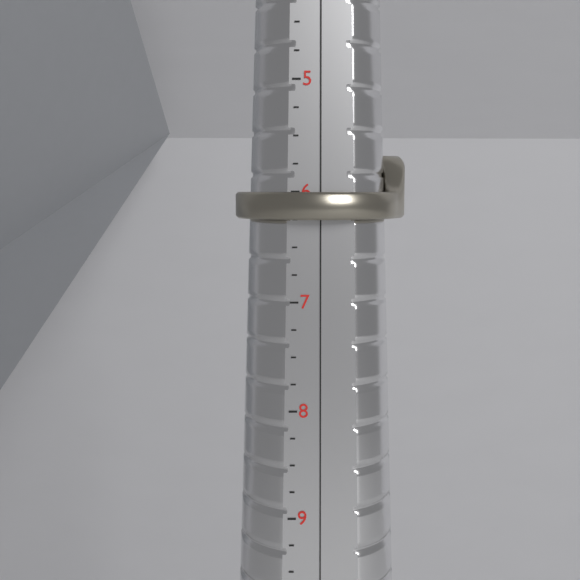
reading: 6.25 (no unit)
